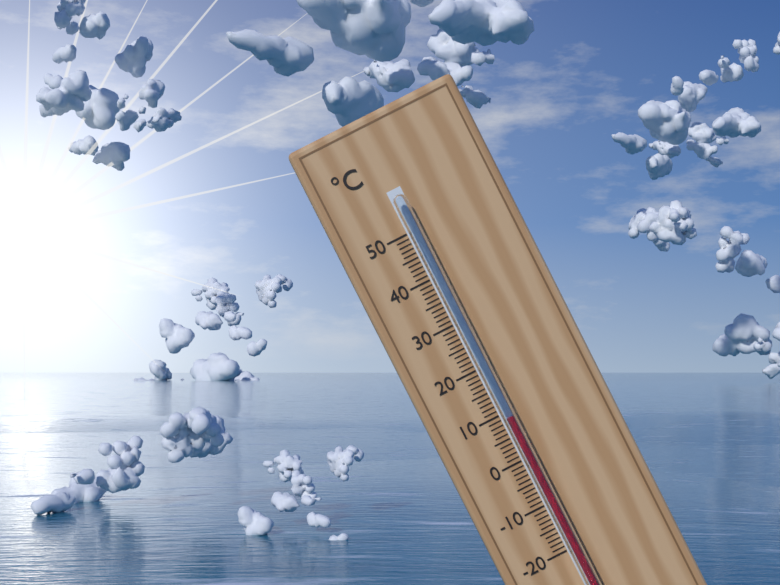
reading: 9 °C
